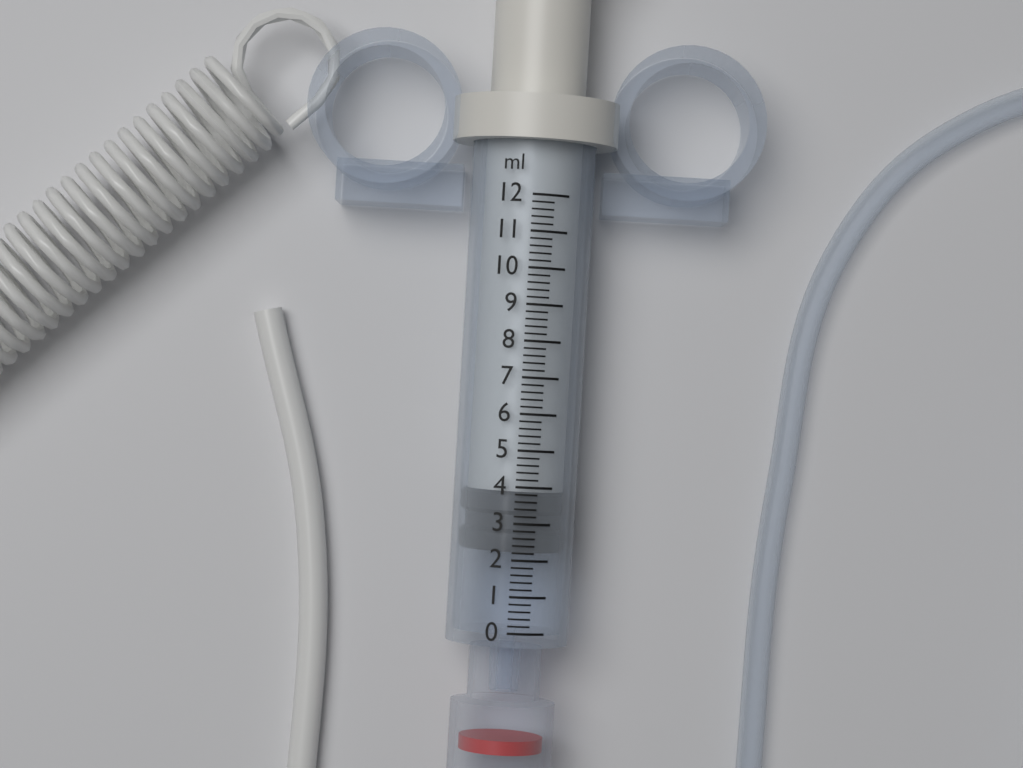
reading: 2.2 ml
